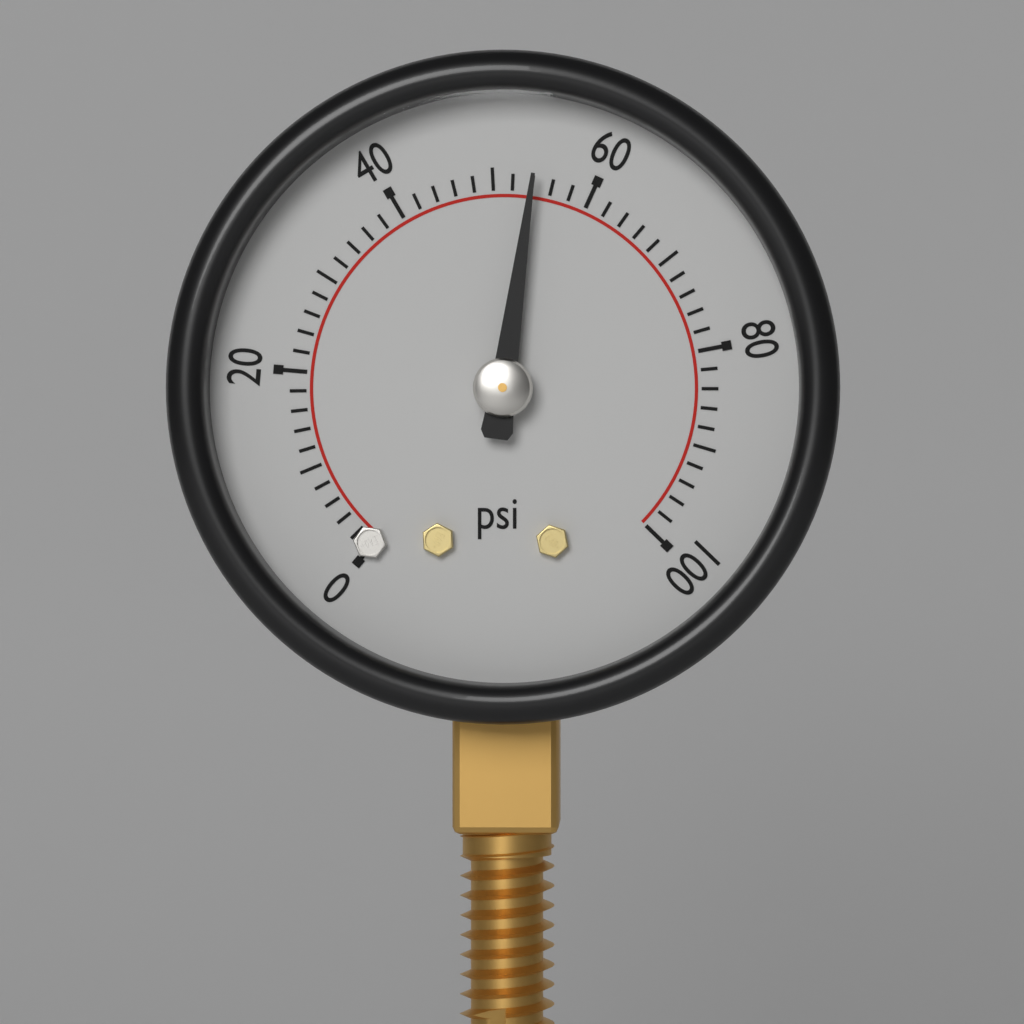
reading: 54 psi
